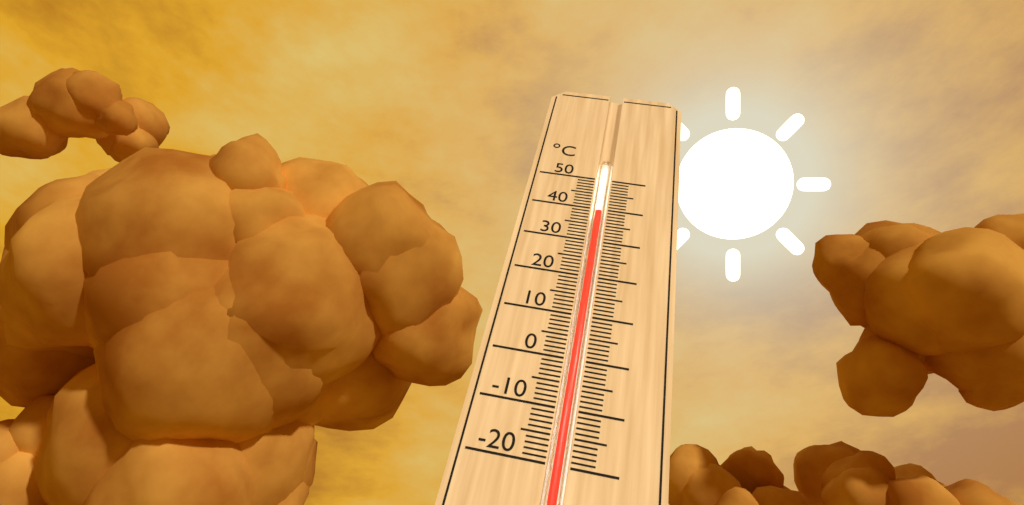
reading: 39 °C
